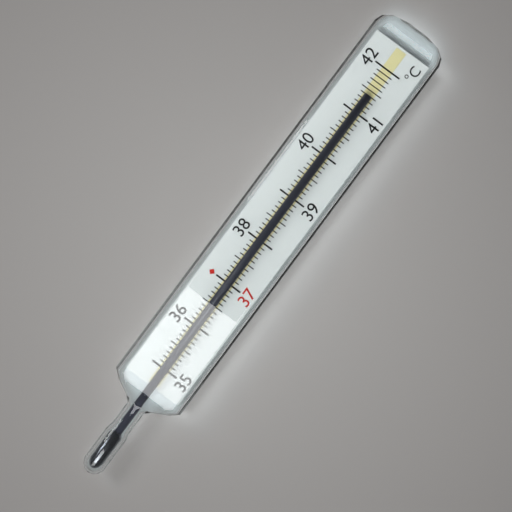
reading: 41.4 °C
